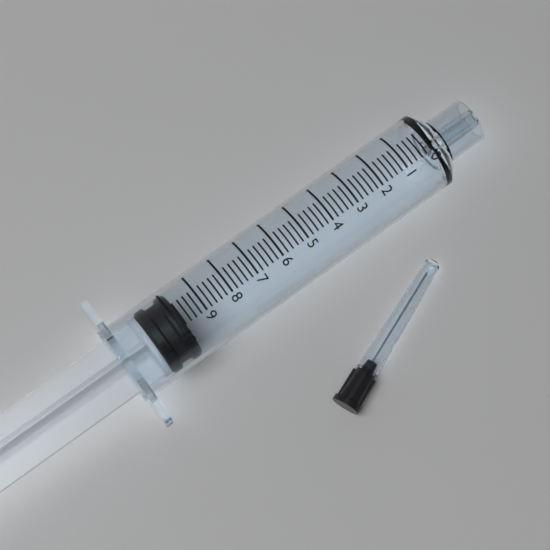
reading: 9.8 ml
